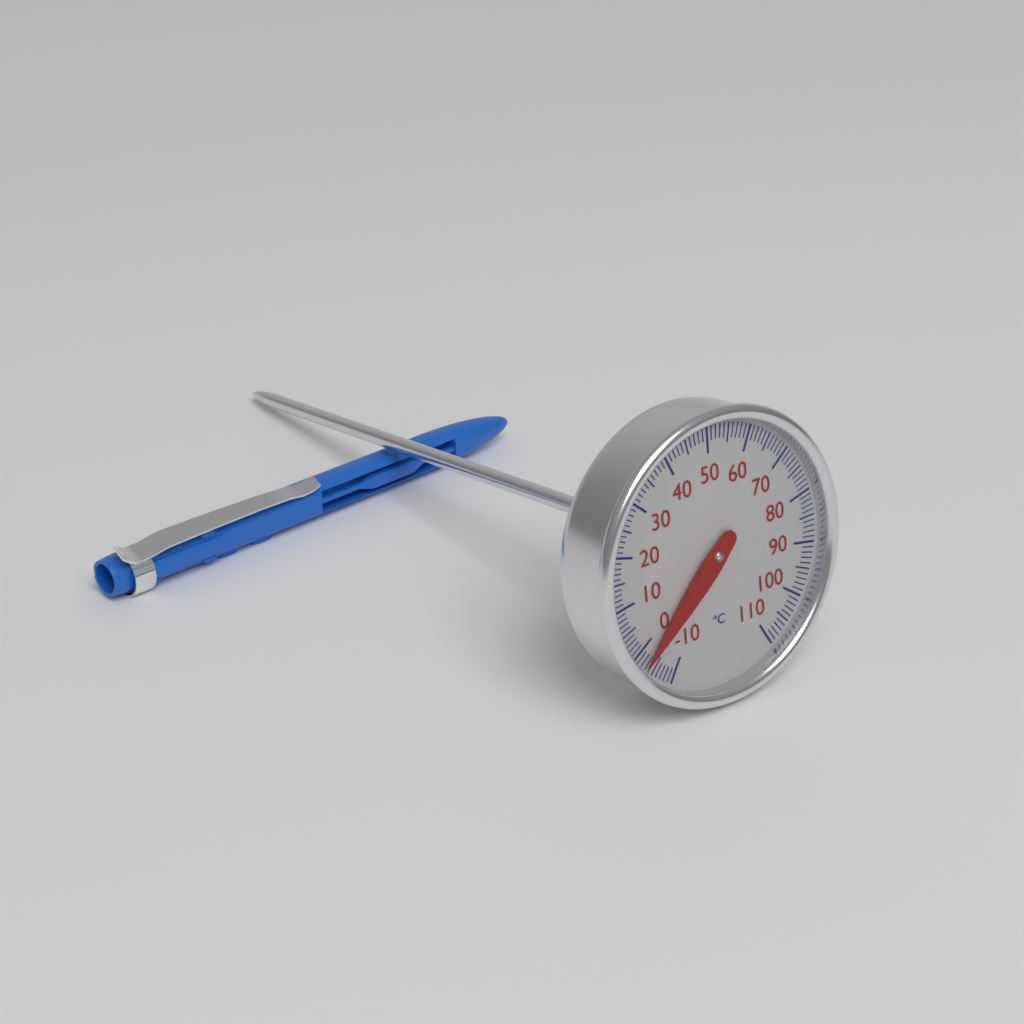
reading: -3 °C
